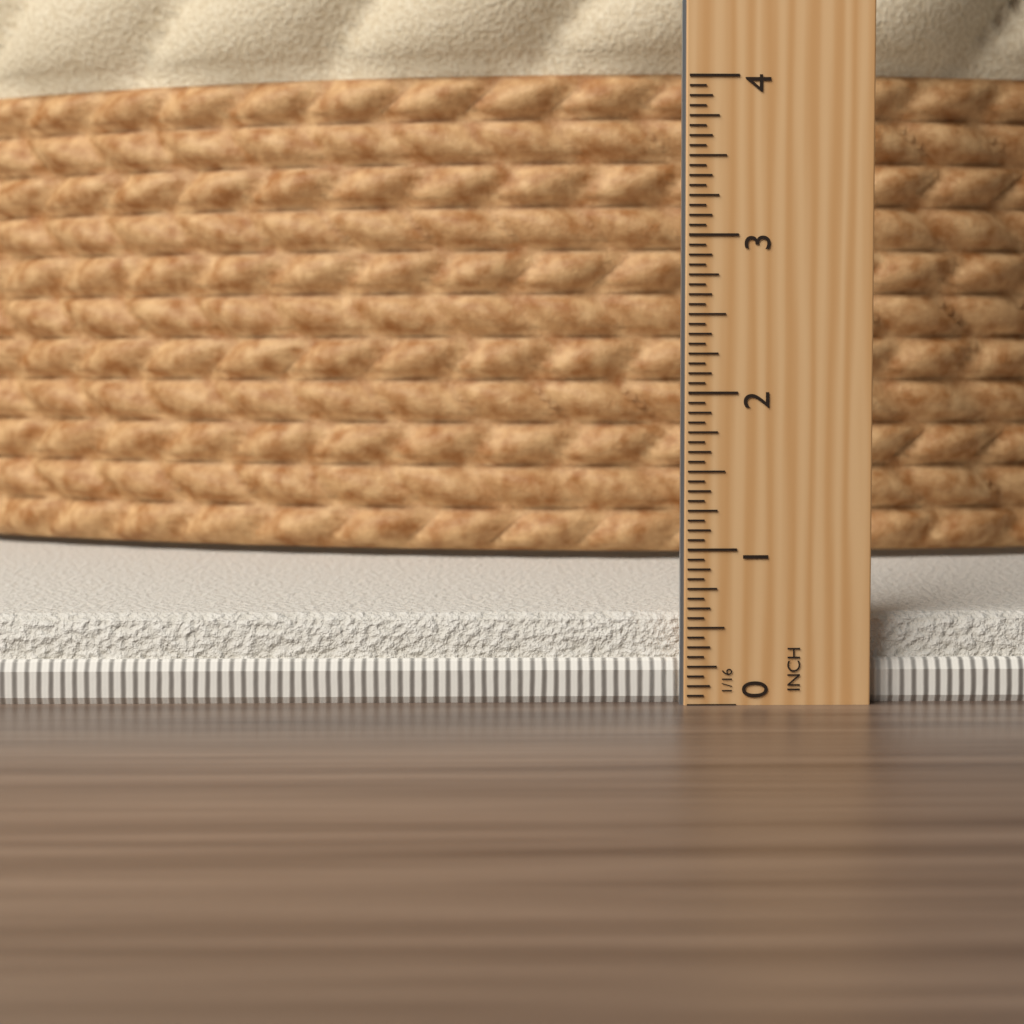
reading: 0.5625 in
